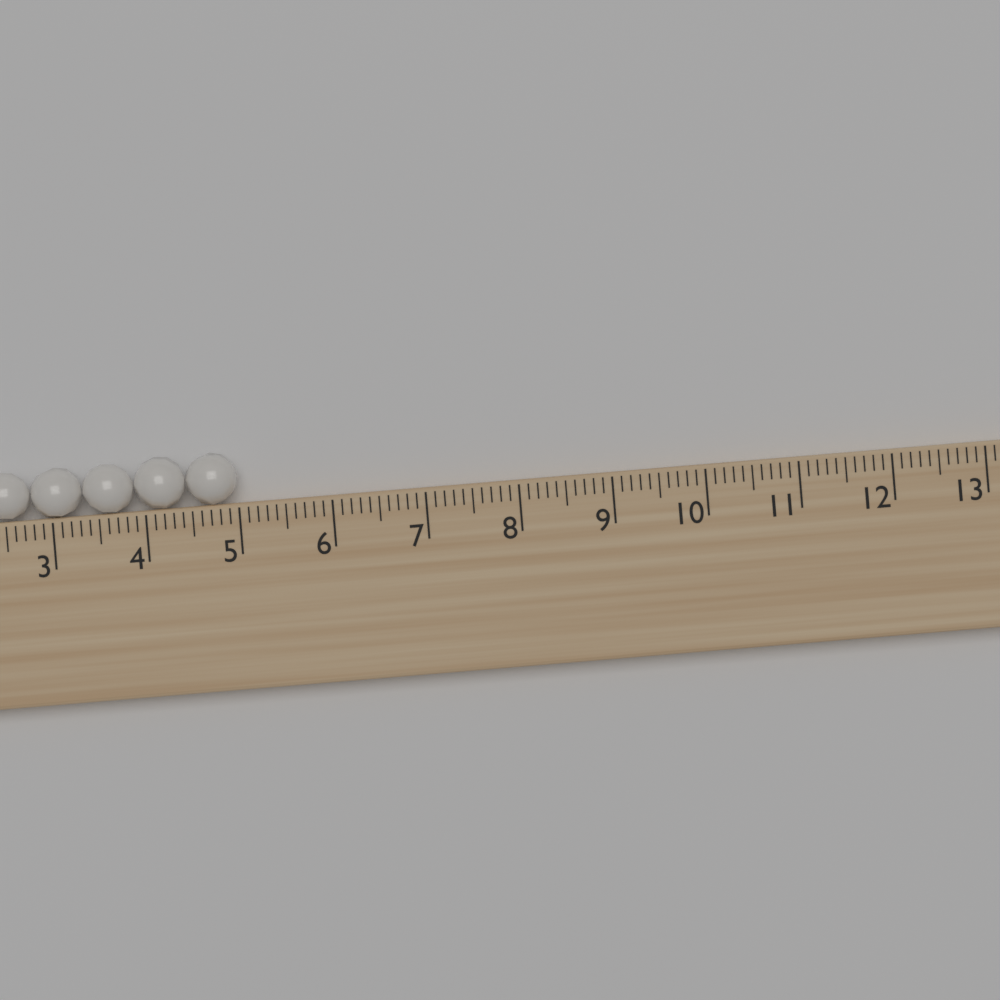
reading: 5.0 (no unit)
